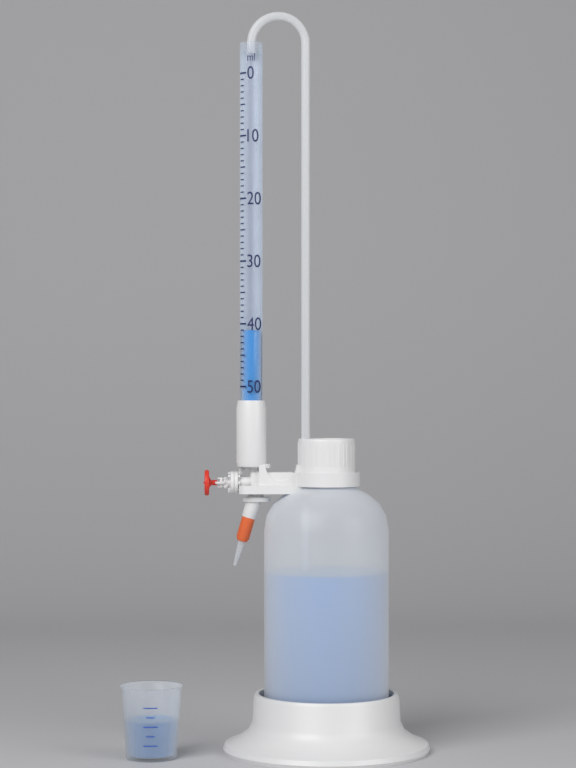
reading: 41 ml
